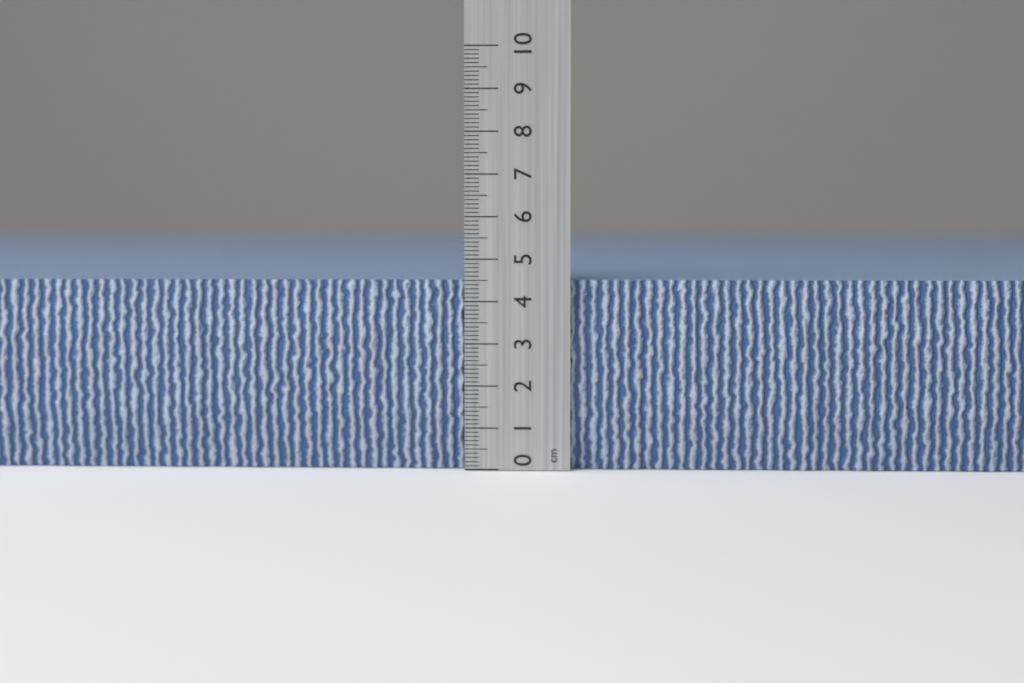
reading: 4.5 cm
